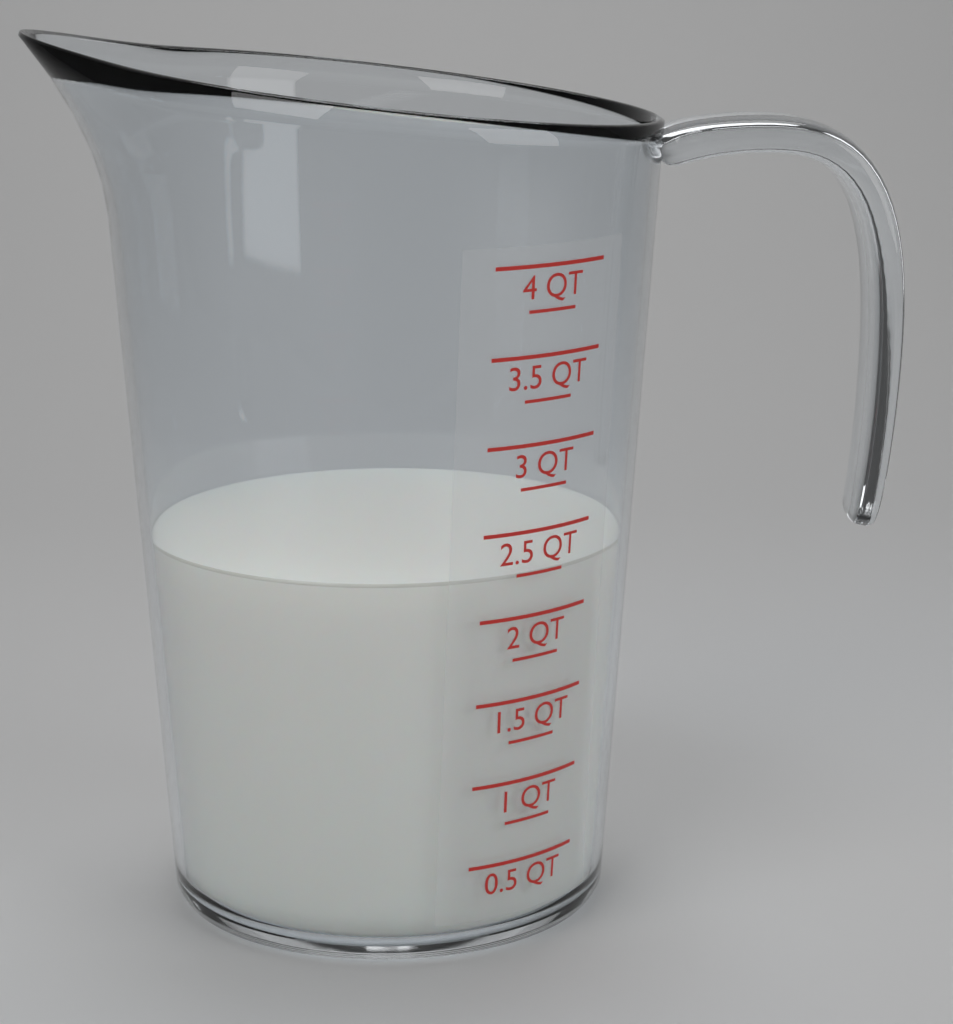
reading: 2.25 QT
